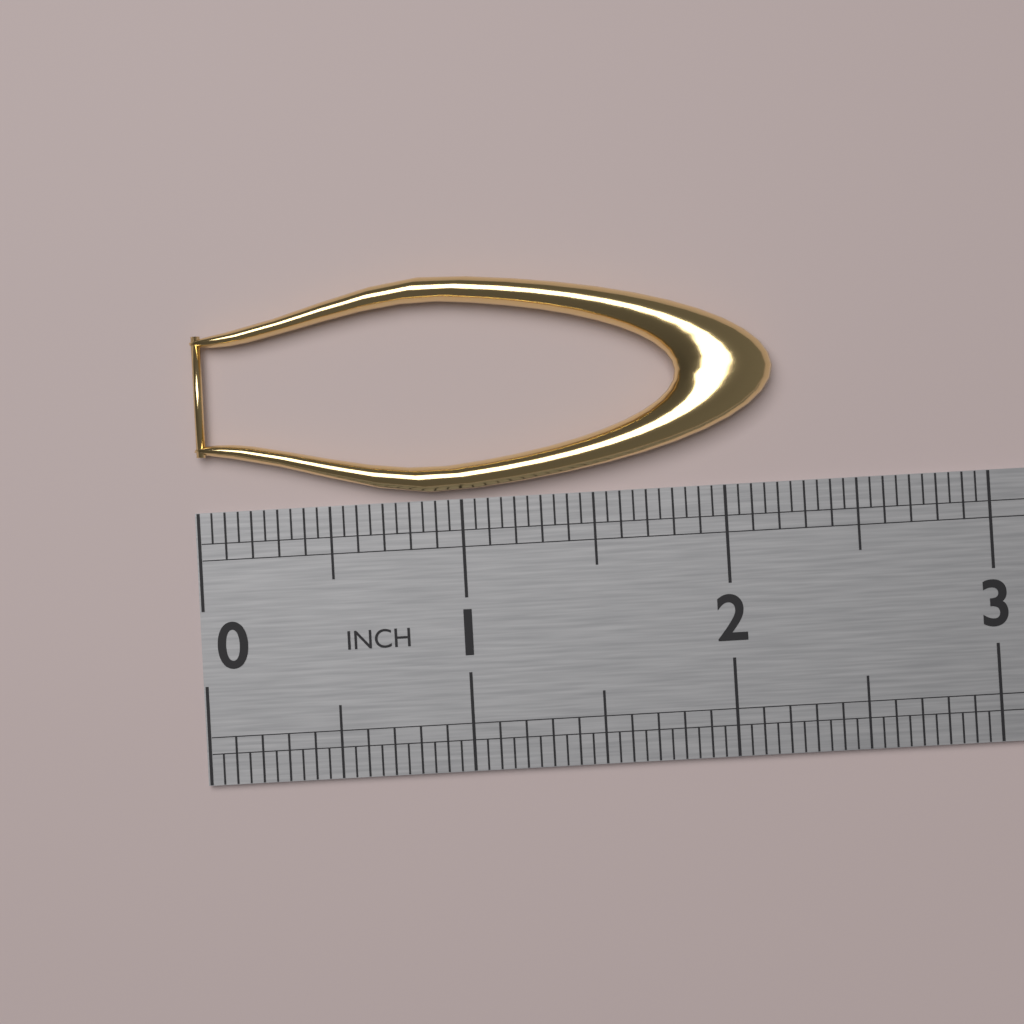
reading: 2.20 in
